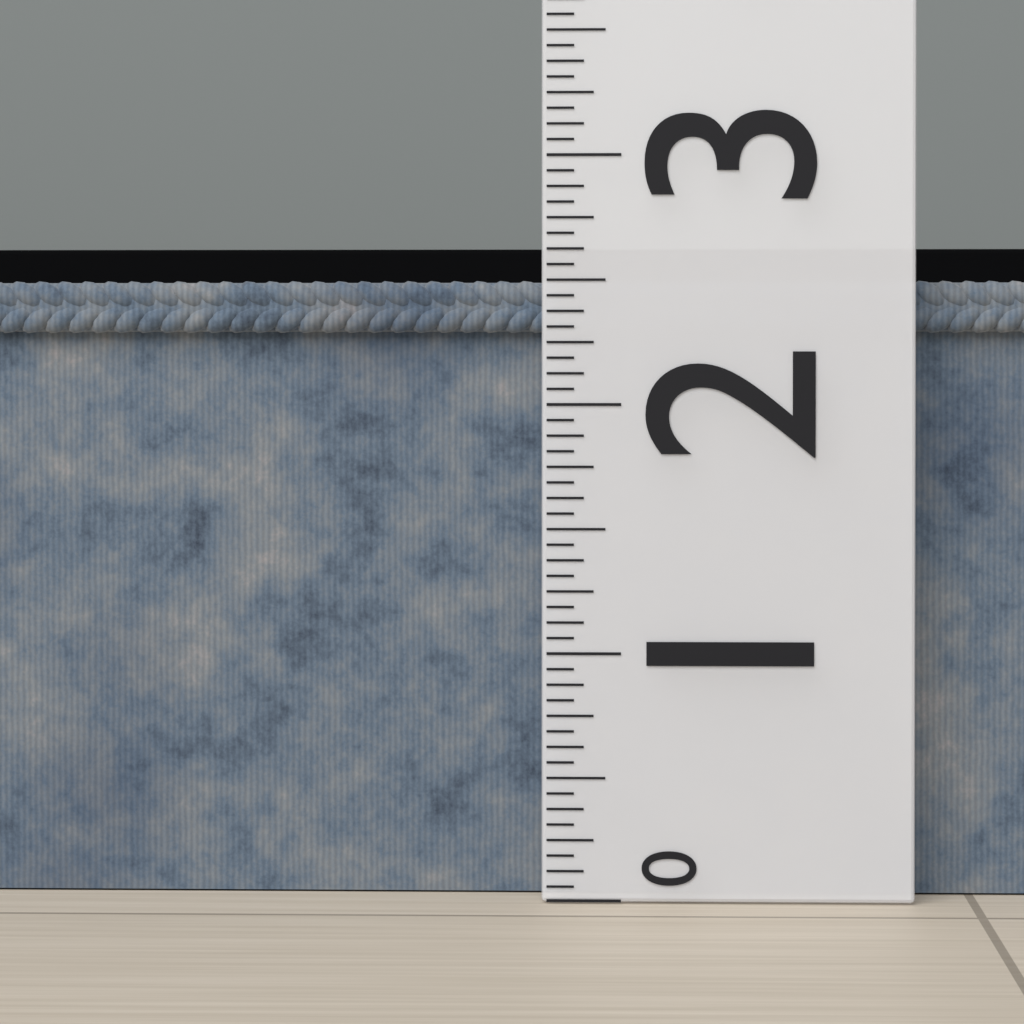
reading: 2.5000 (no unit)
